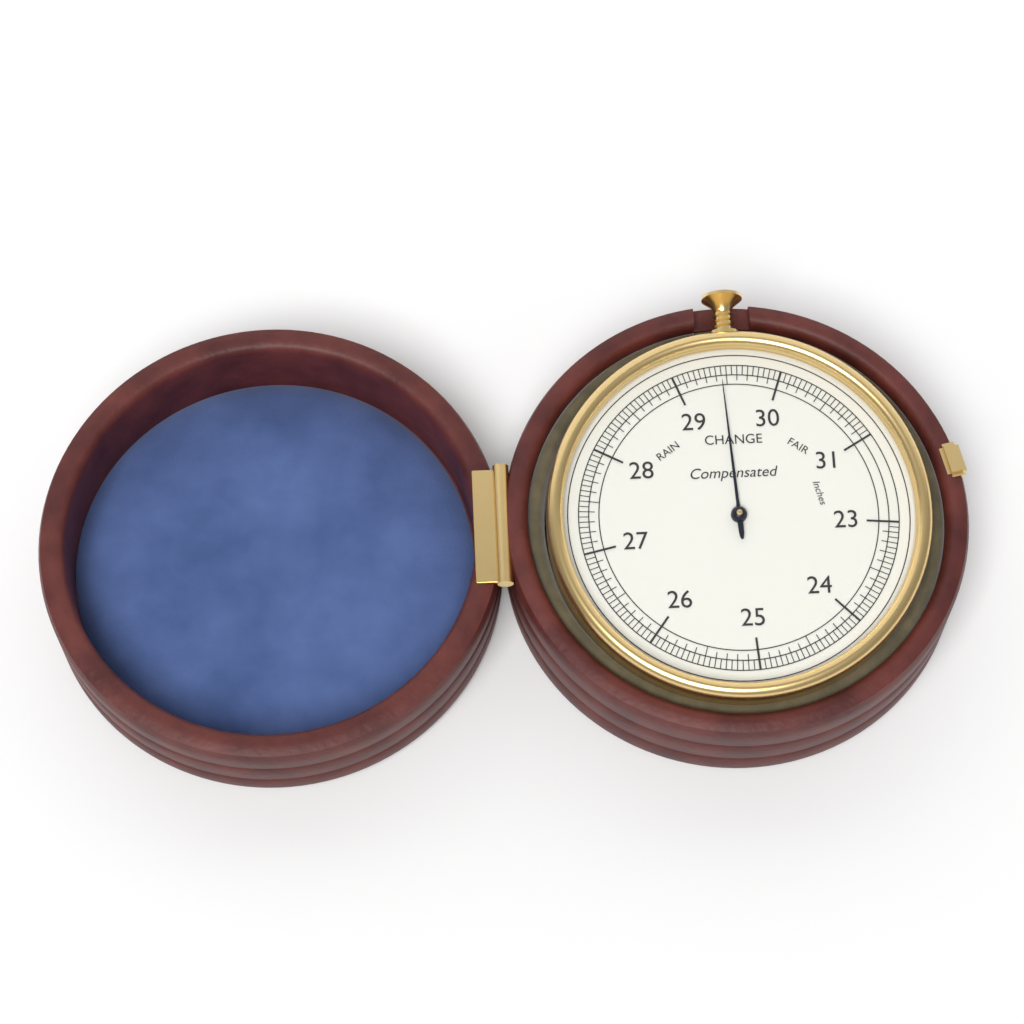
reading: 29.45 inches
